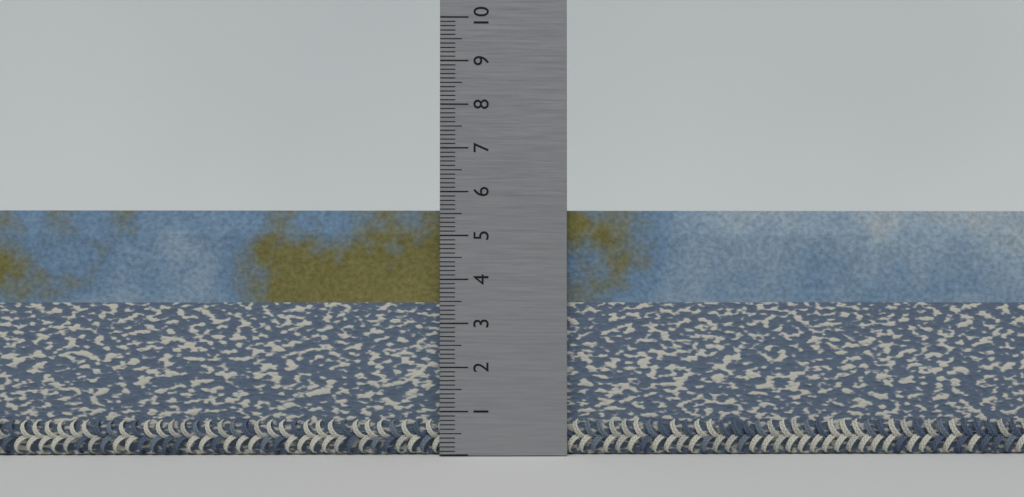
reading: 5.6 (no unit)
